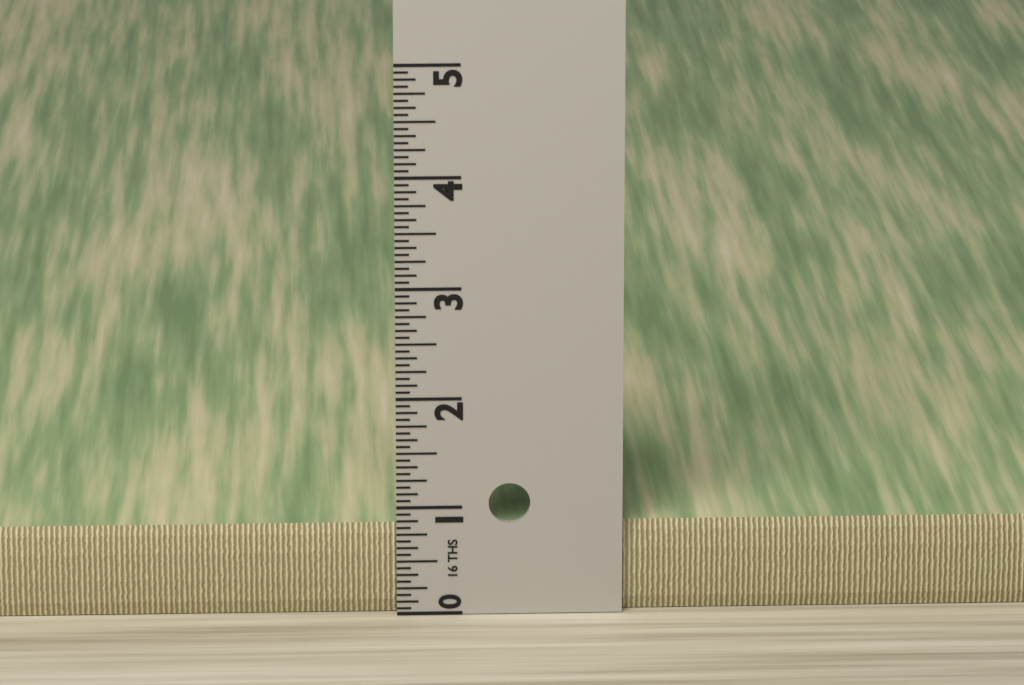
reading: 0.8125 in
